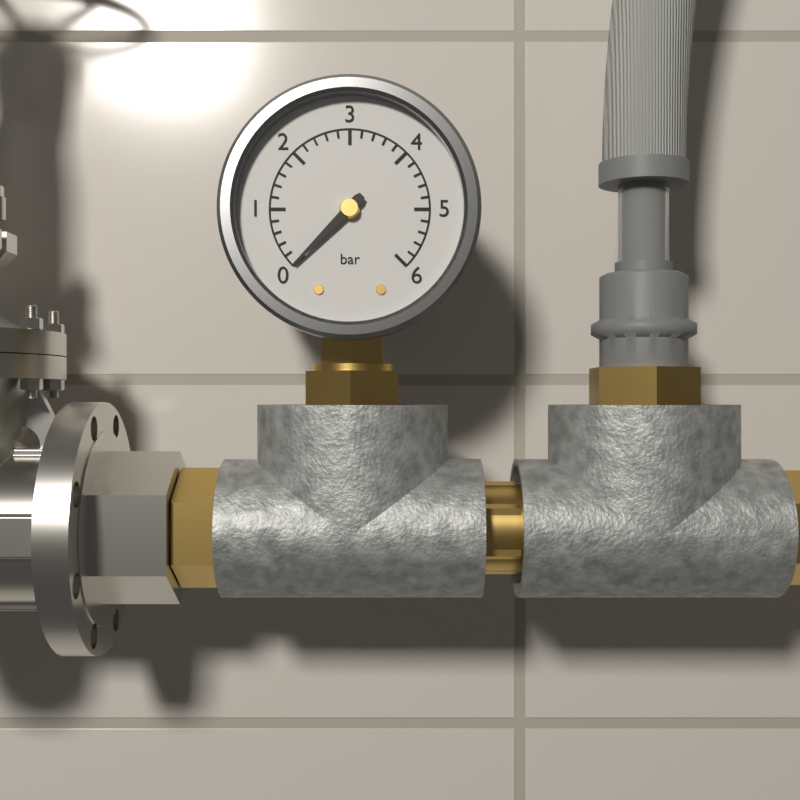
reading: 0.0 bar
